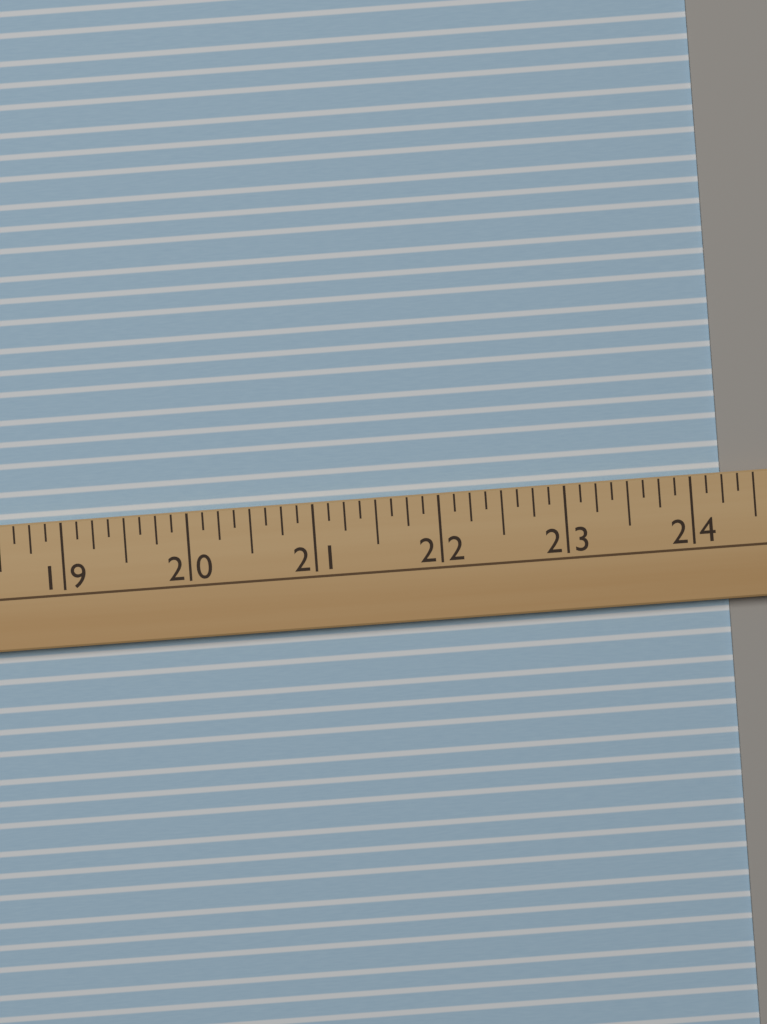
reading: 24.250 (no unit)
